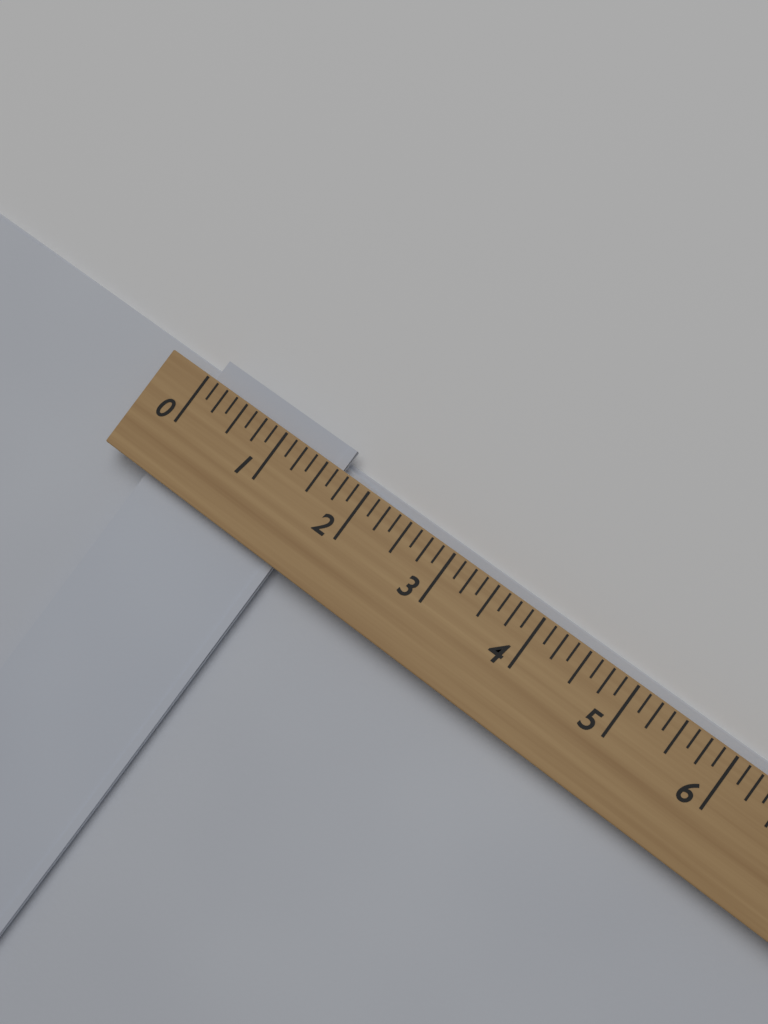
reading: 1.625 (no unit)
